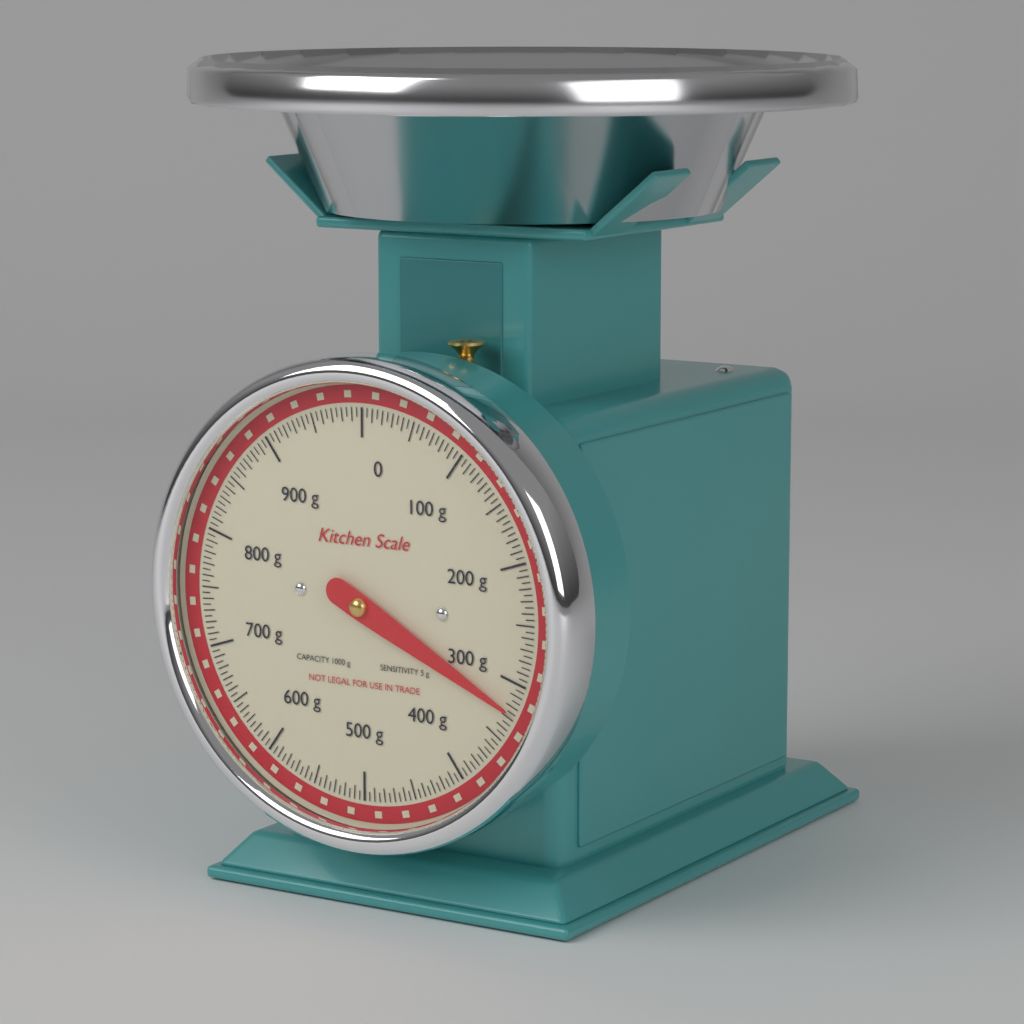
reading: 325 g
